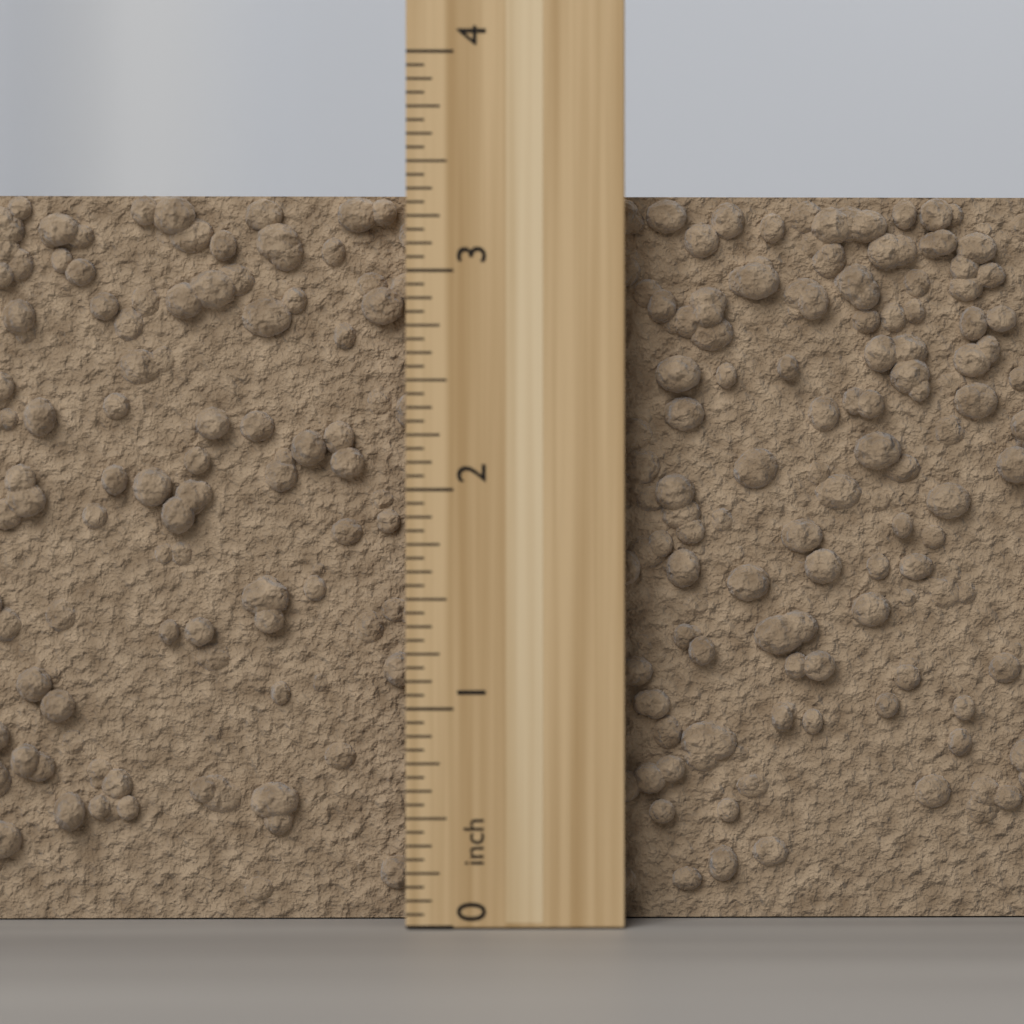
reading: 3.3750 inch
